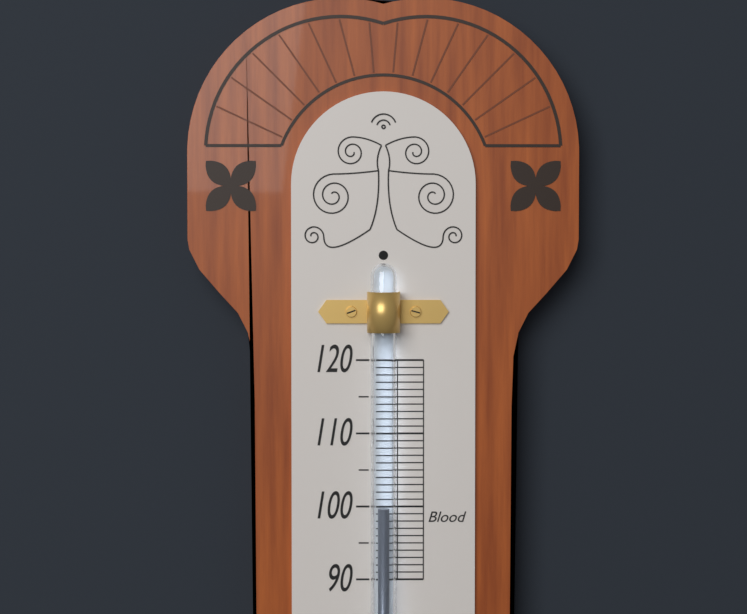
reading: 100 (no unit)
